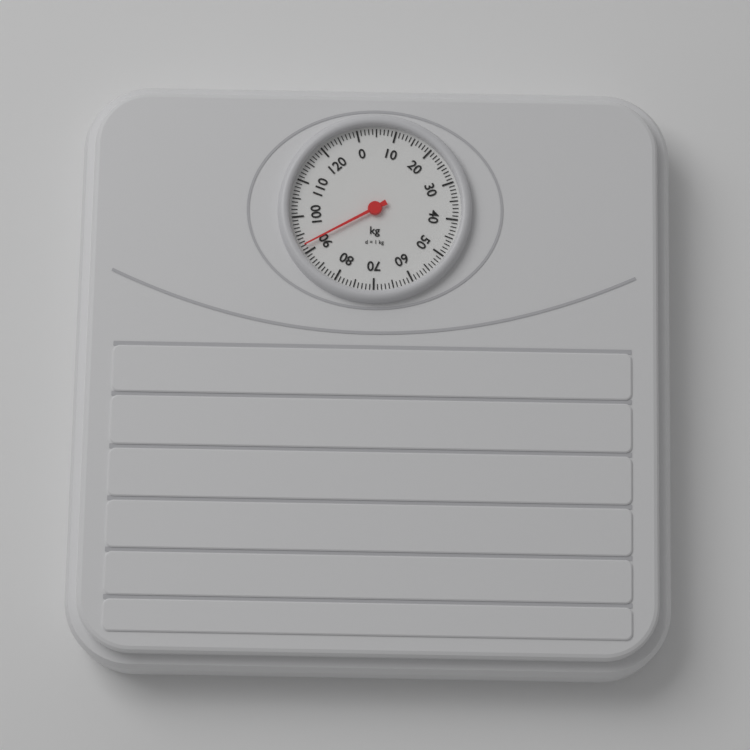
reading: 92 kg
